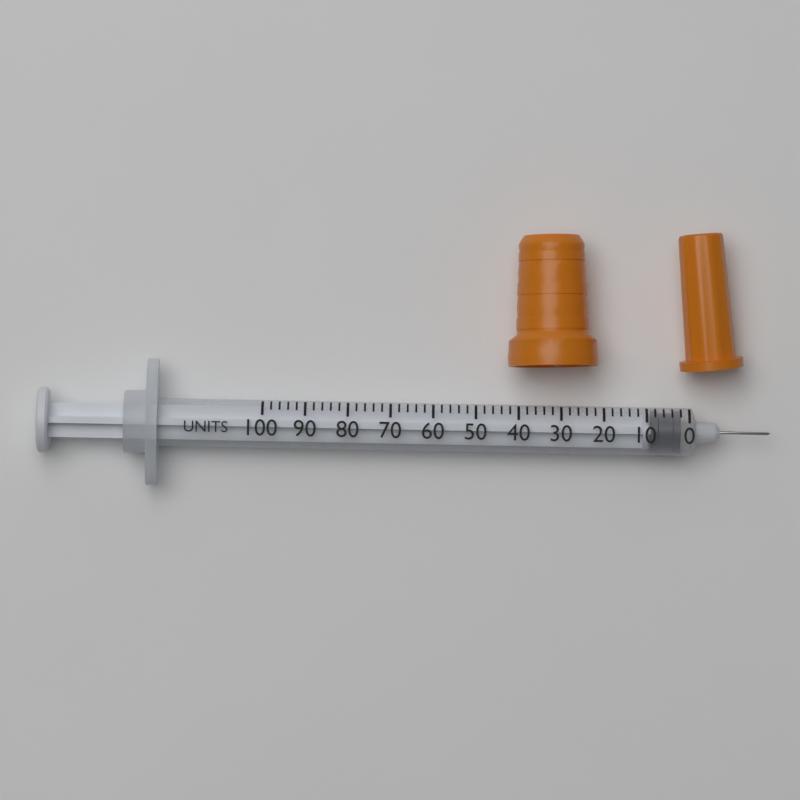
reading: 2 units
